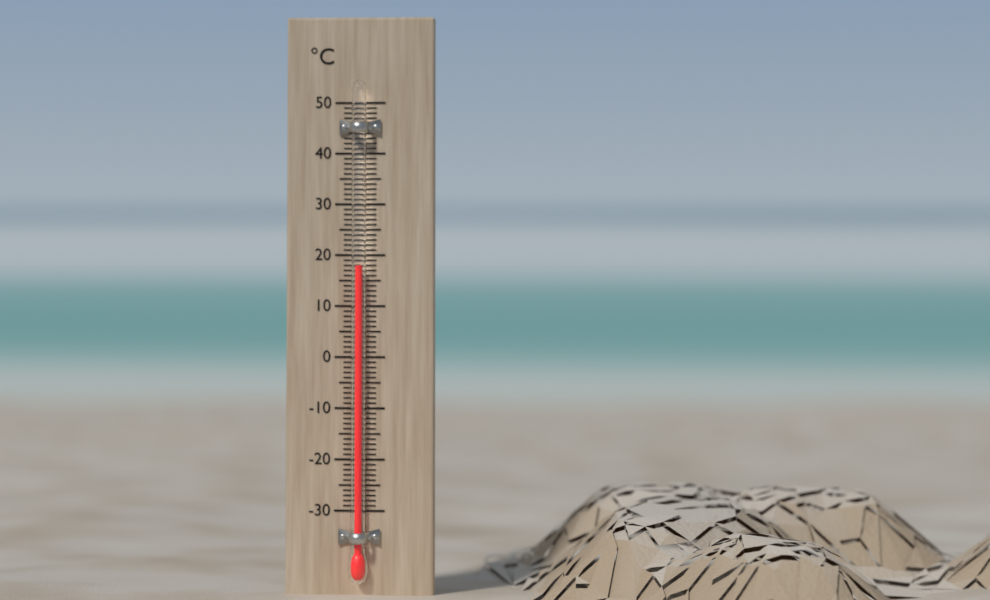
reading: 18 °C
